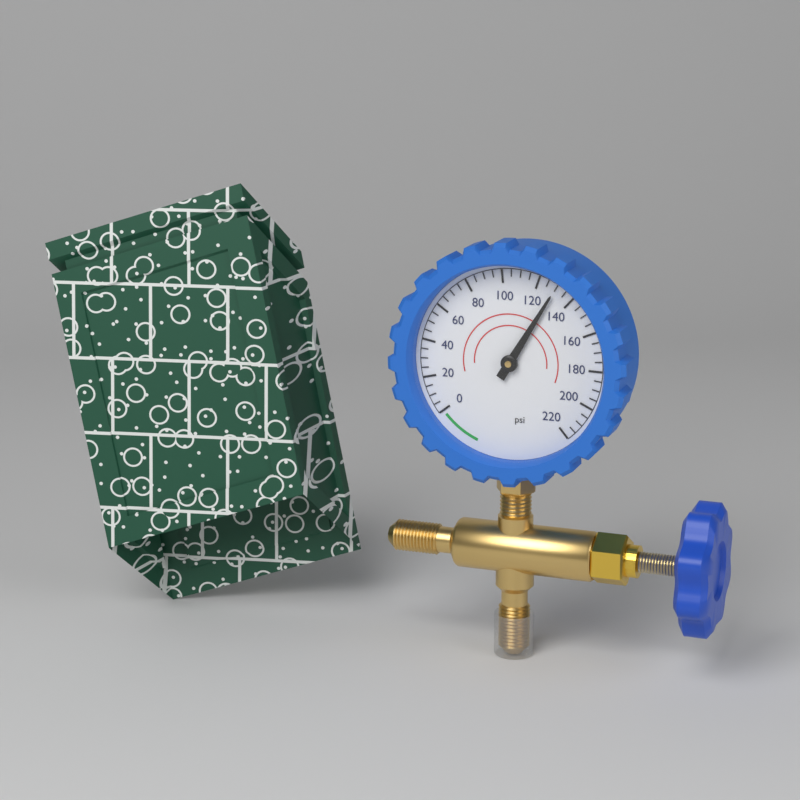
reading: 130 psi
